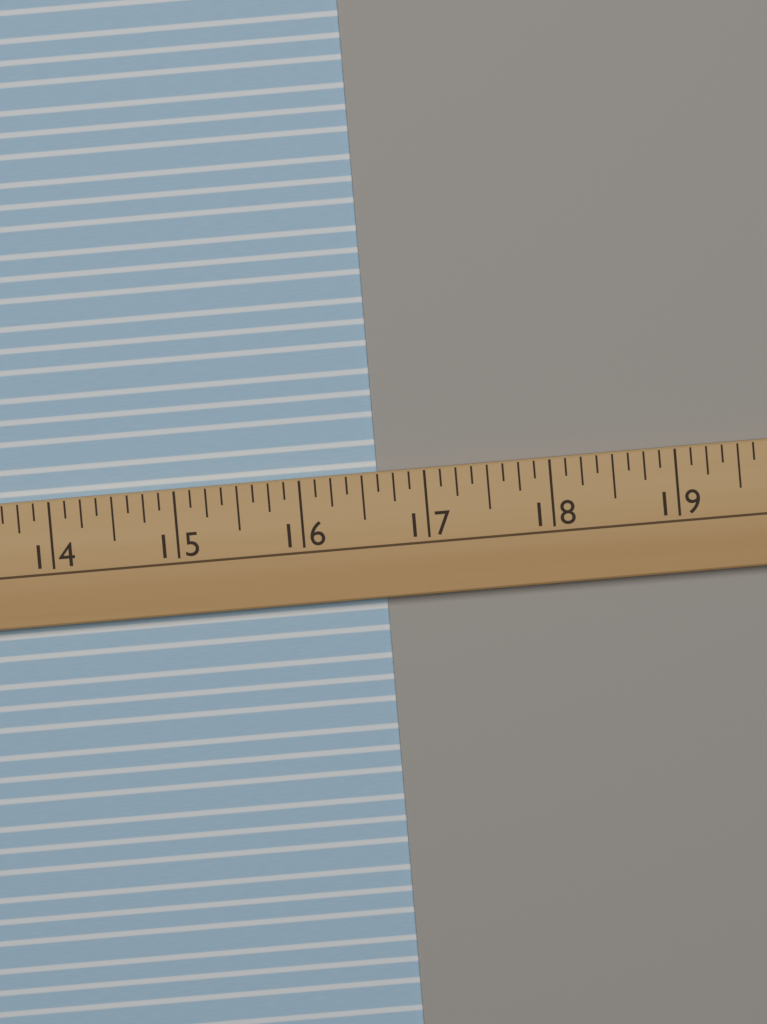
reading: 16.625 (no unit)
